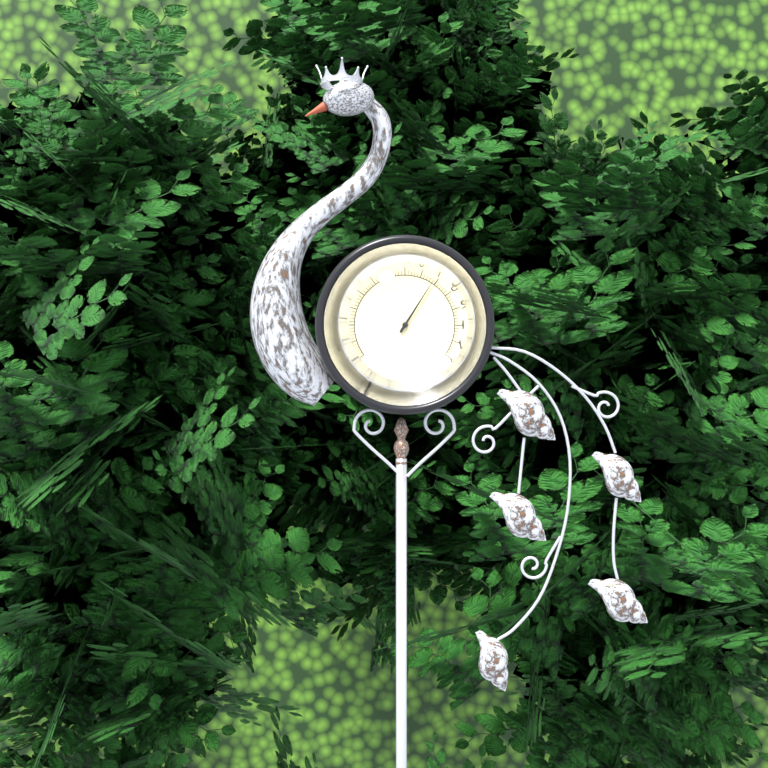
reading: 68 °F
